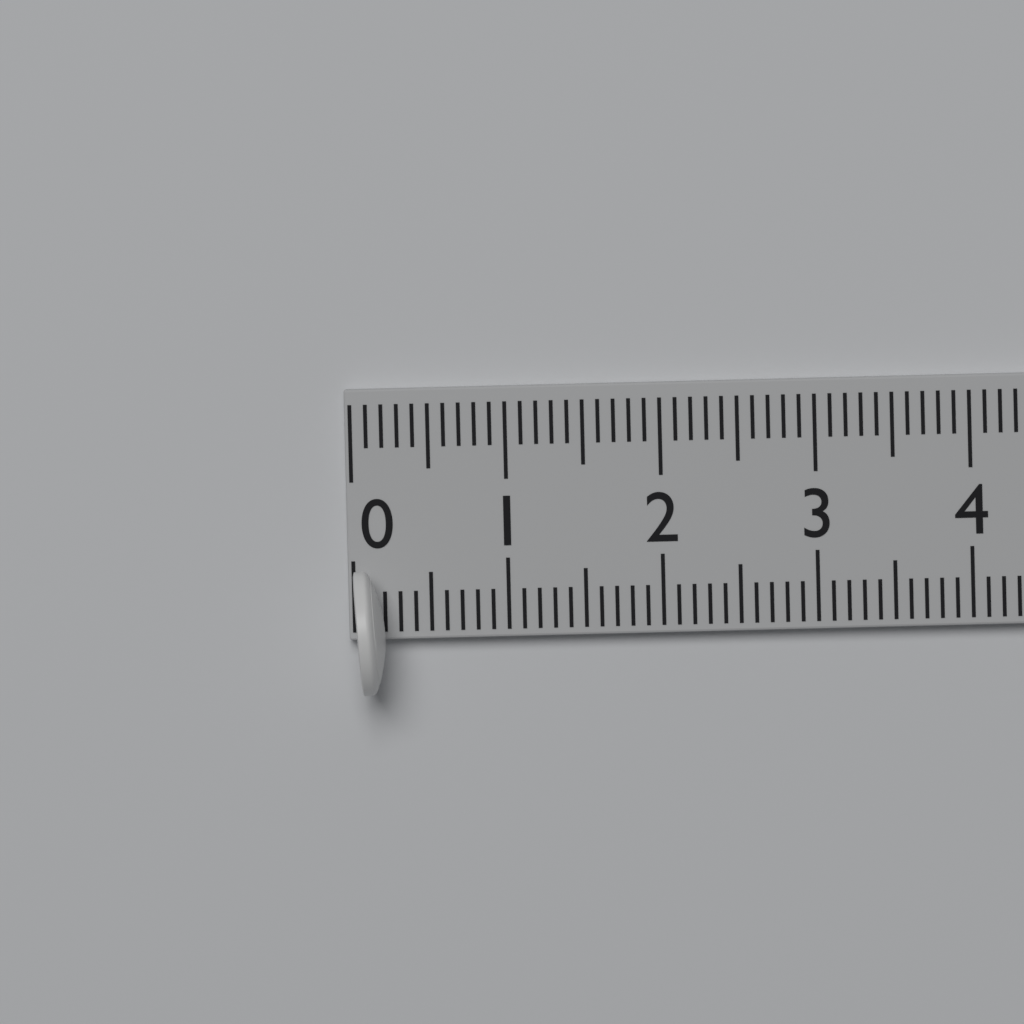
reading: 0.2 (no unit)
